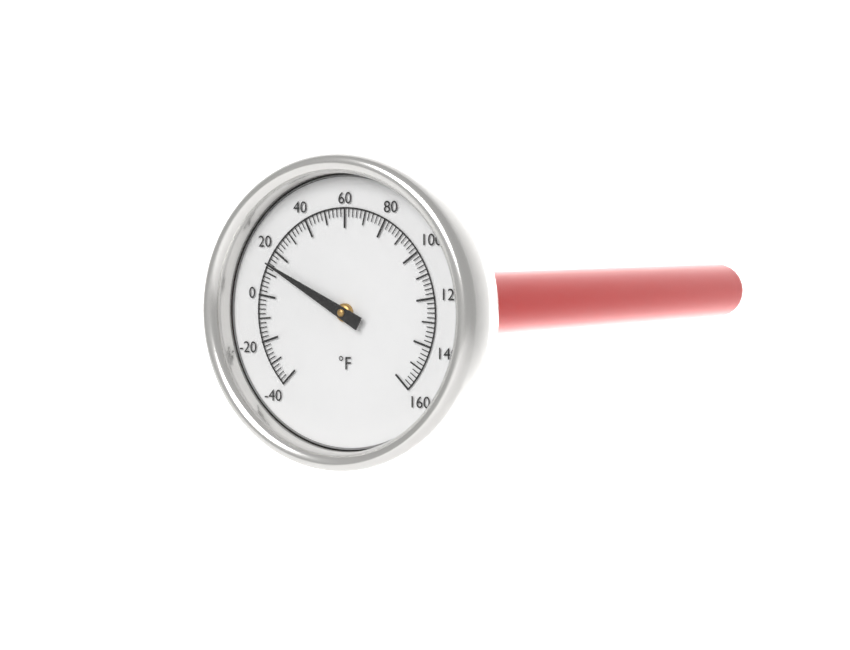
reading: 14 °F
